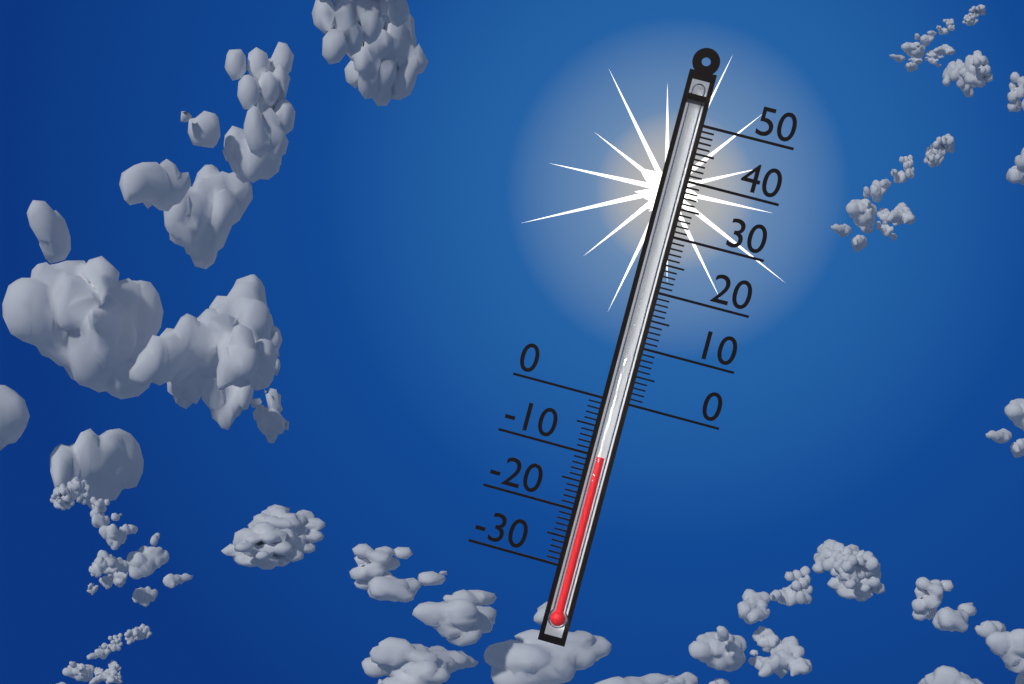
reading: -10 (no unit)
